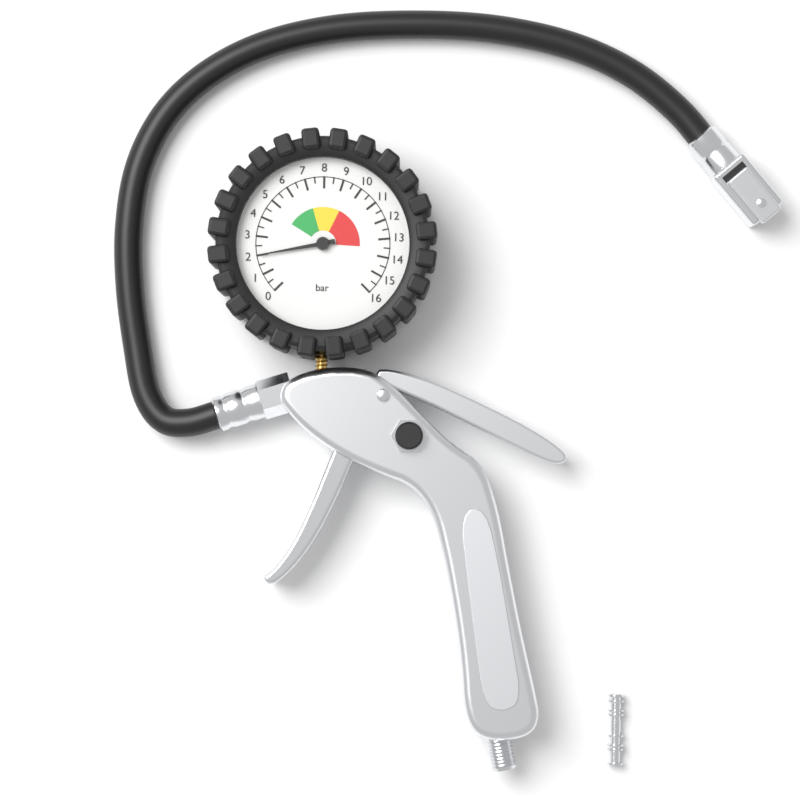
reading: 2.0 bar
